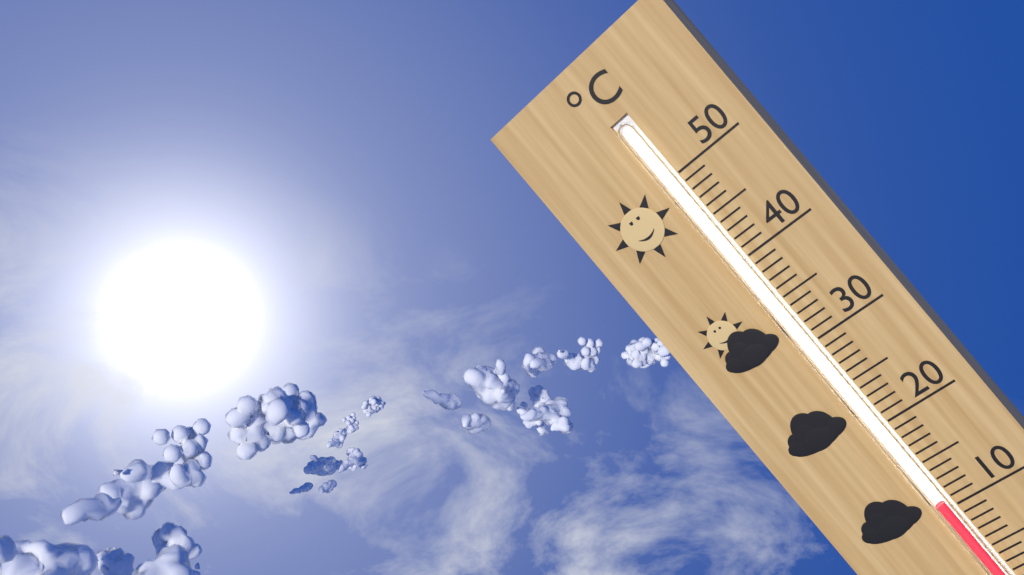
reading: 11 °C
